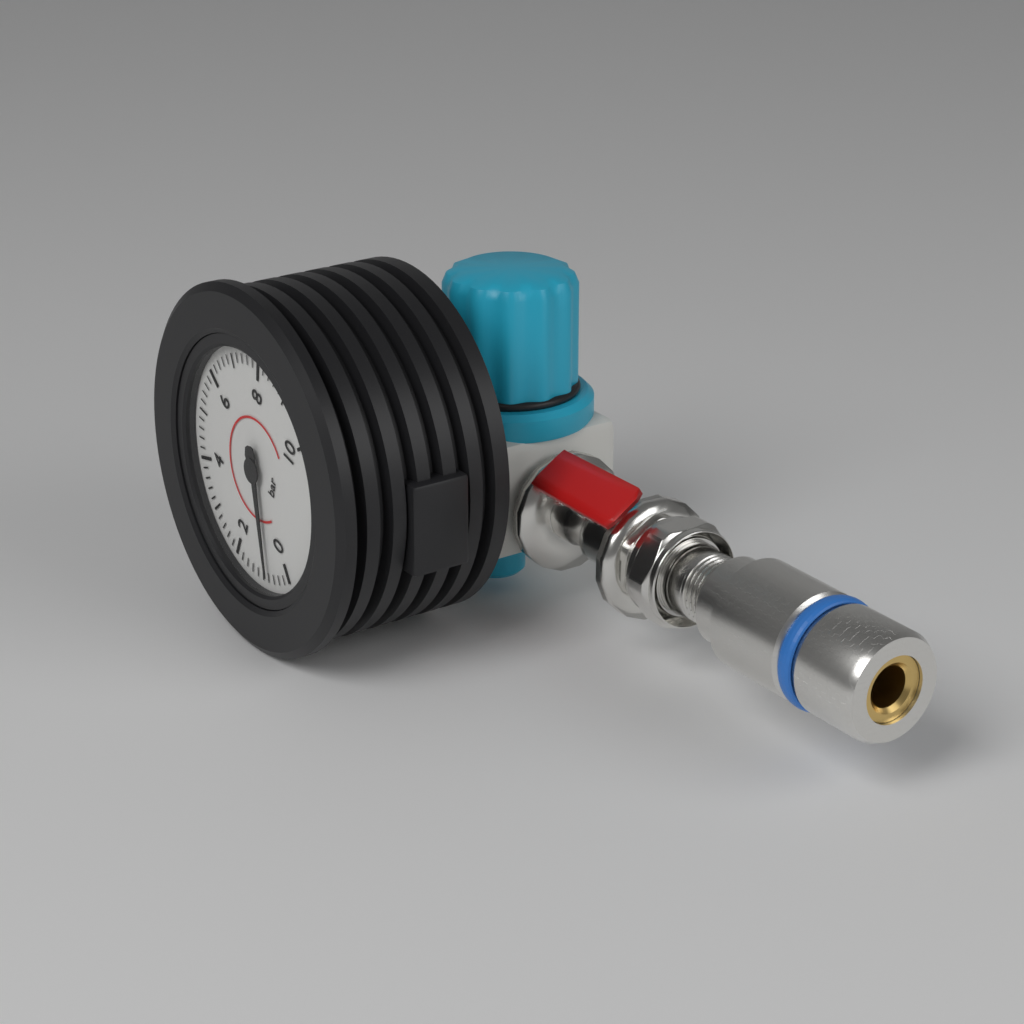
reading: 0.8 bar
